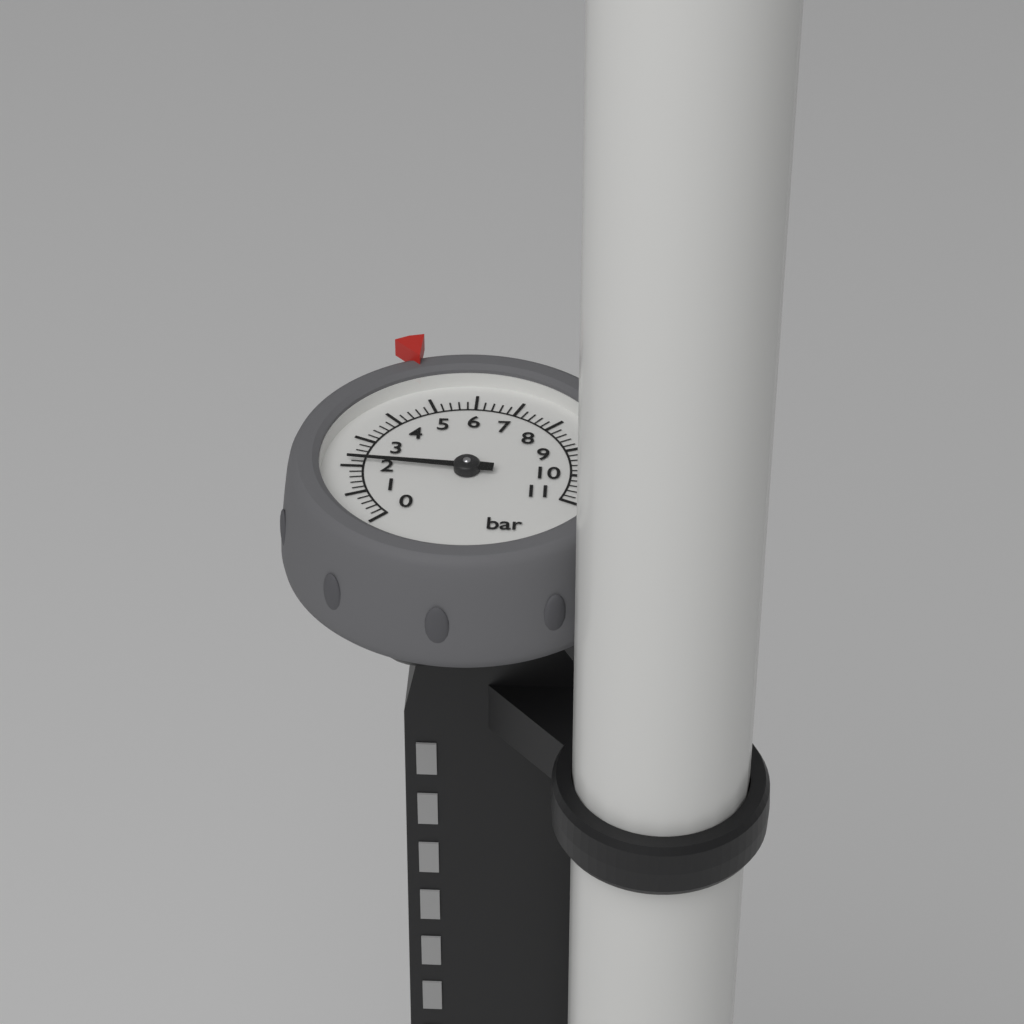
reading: 2.2 bar
